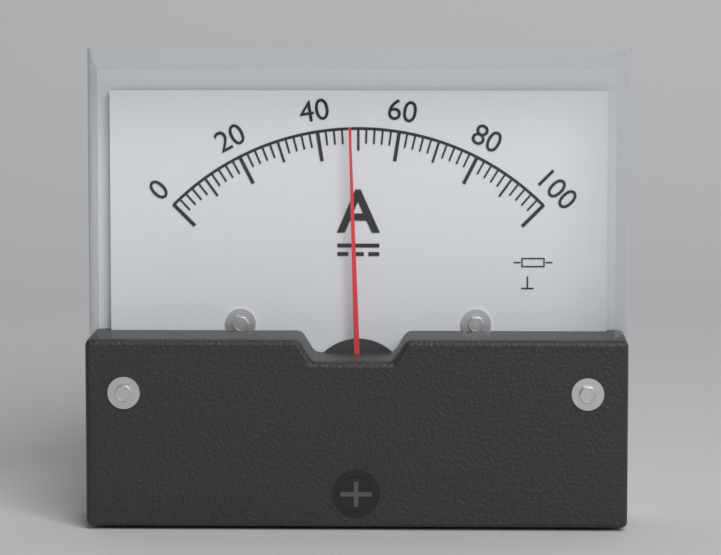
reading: 48 A
